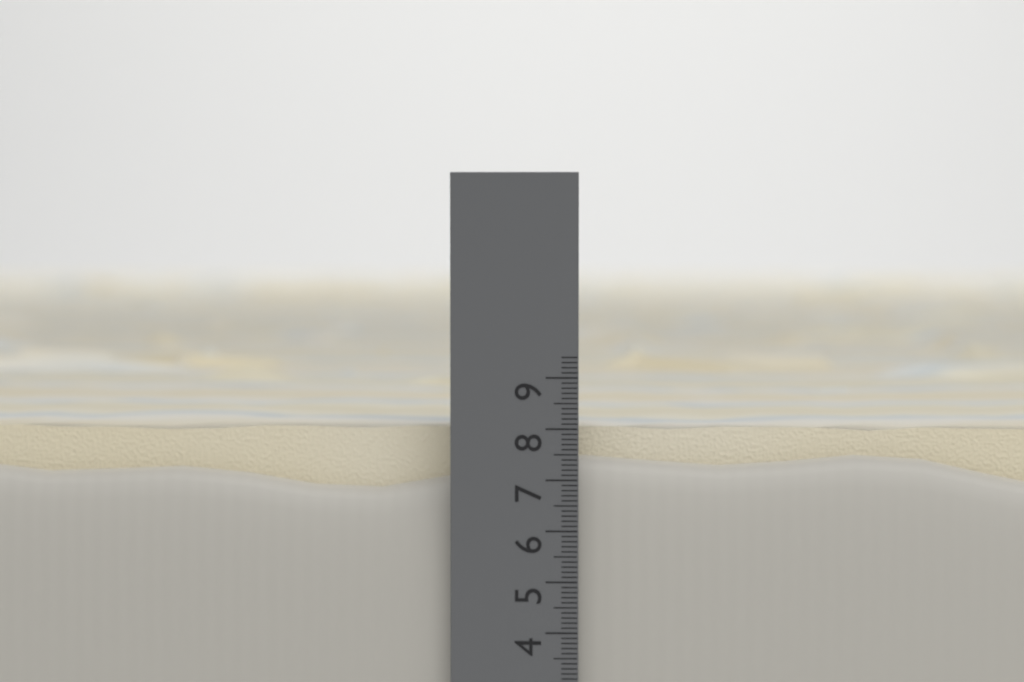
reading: 8.3 cm
